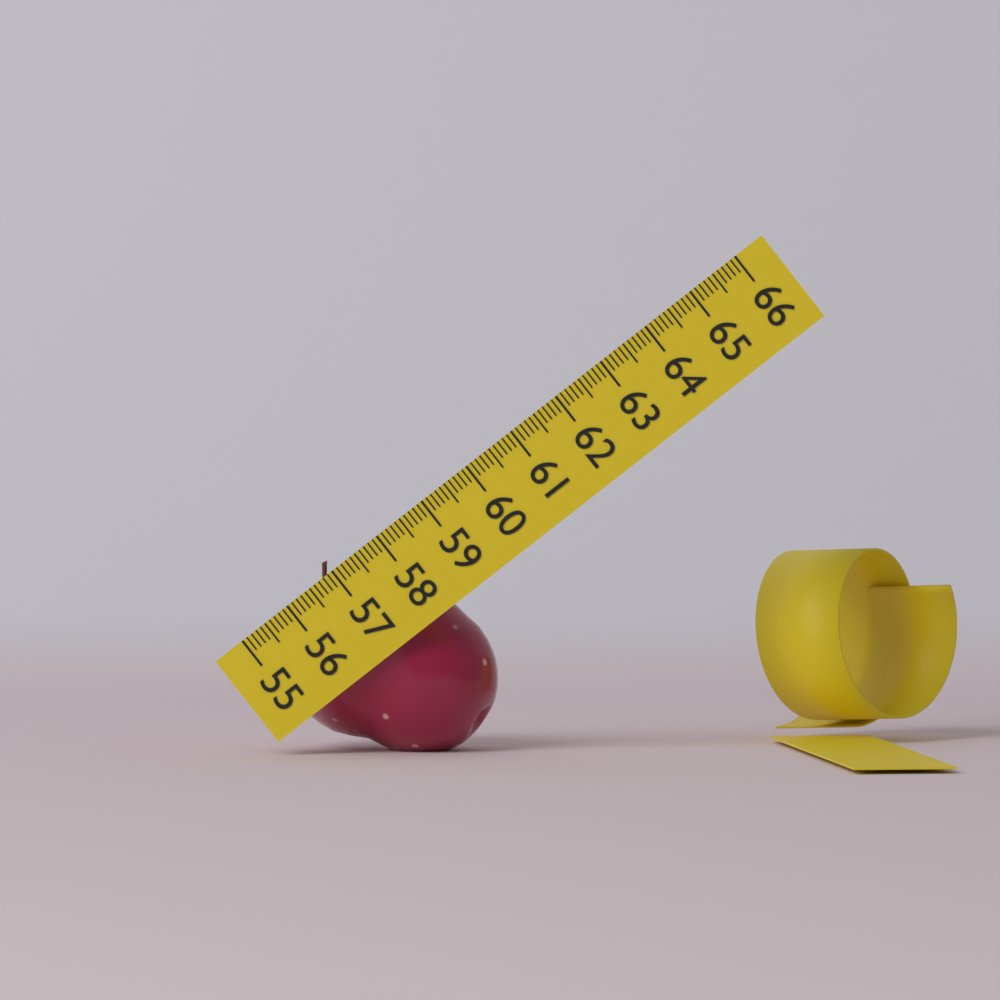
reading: 58.4 (no unit)
